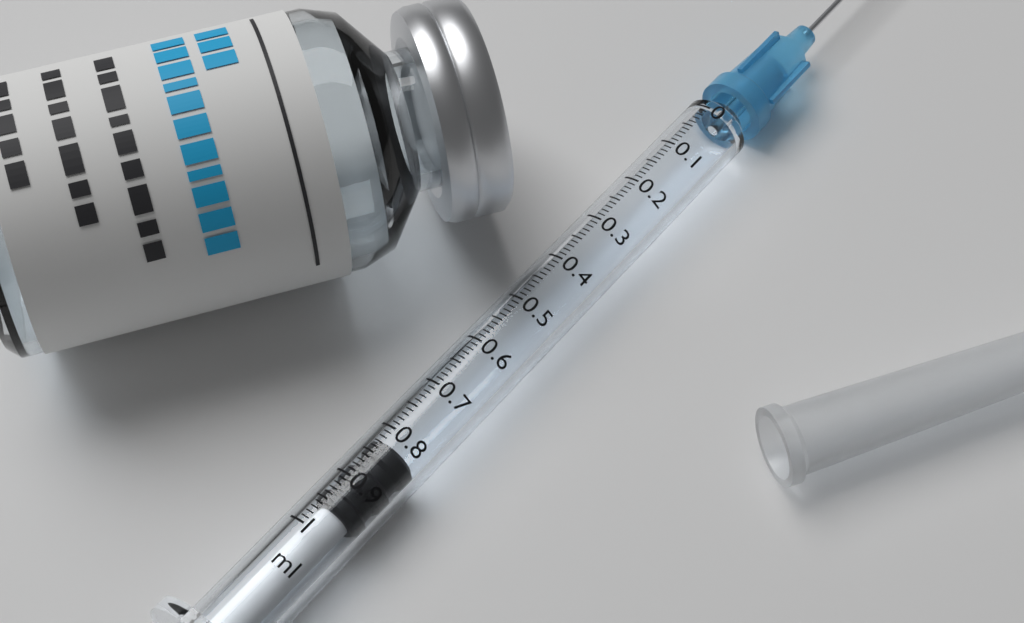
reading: 0.82 ml
